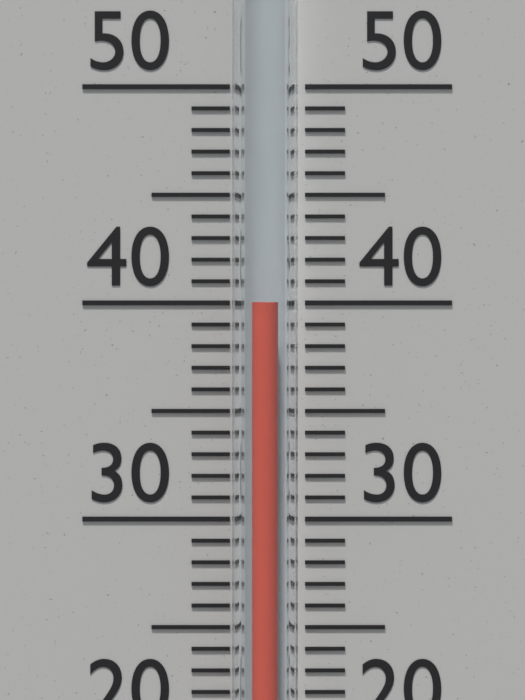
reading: 40 °C
